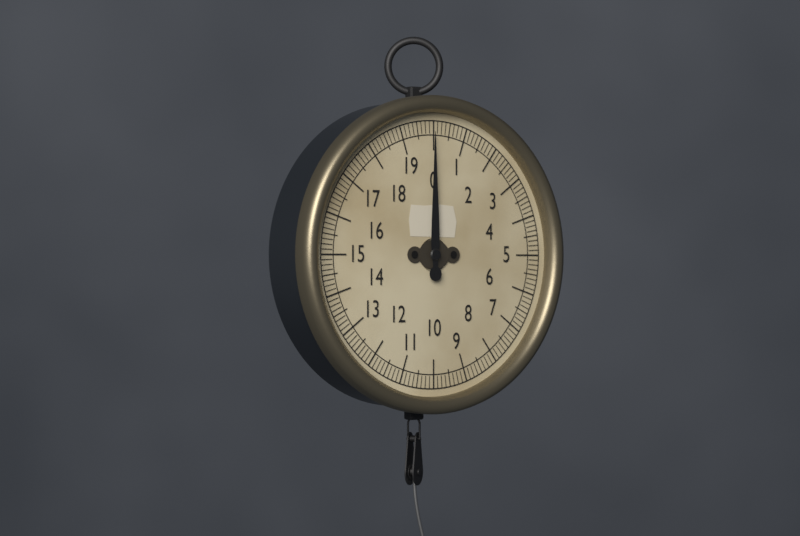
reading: 0.000 (no unit)
